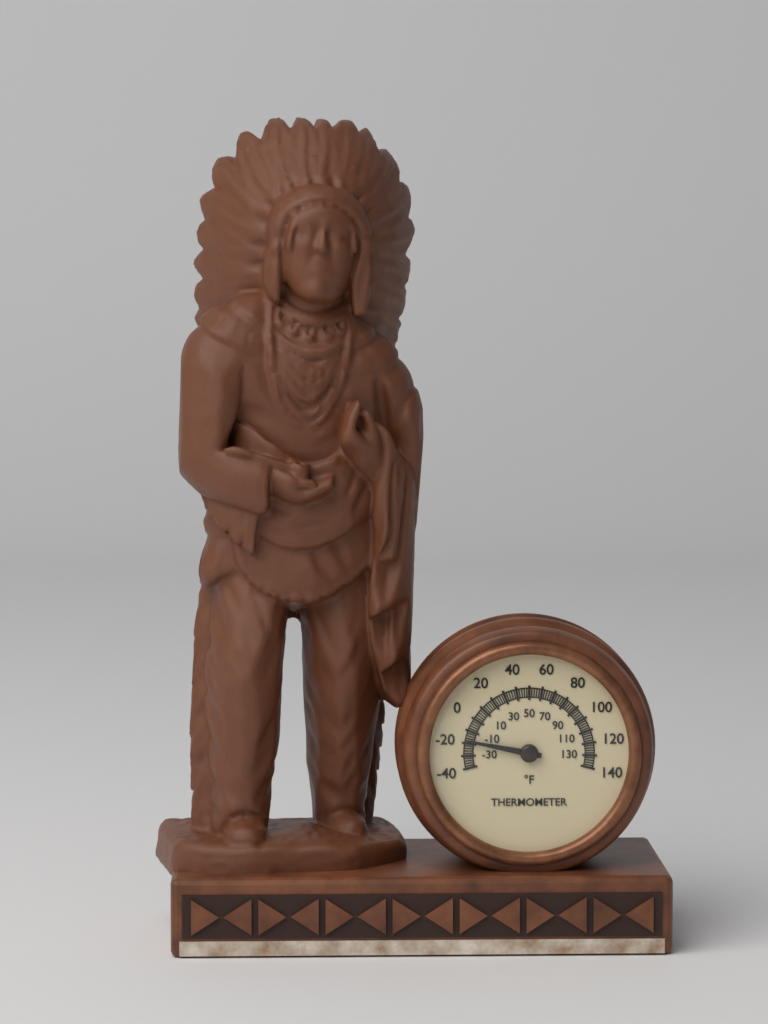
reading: -18 °F
